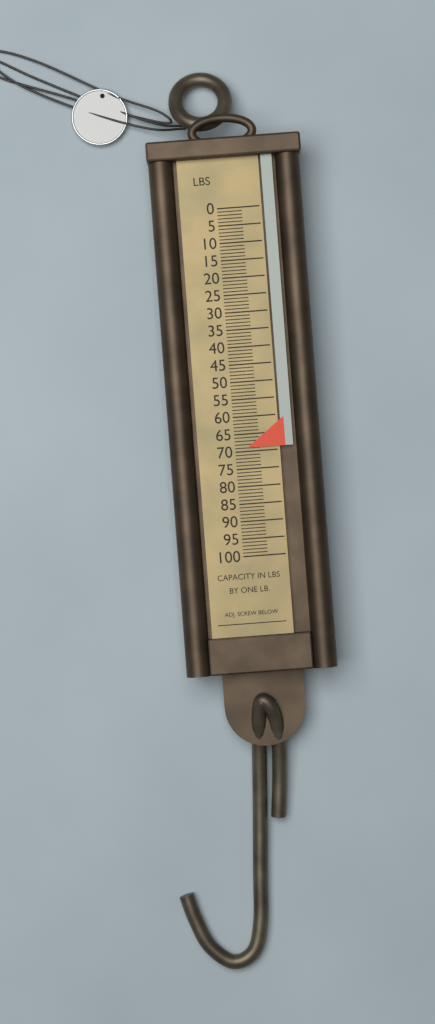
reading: 69 lb
